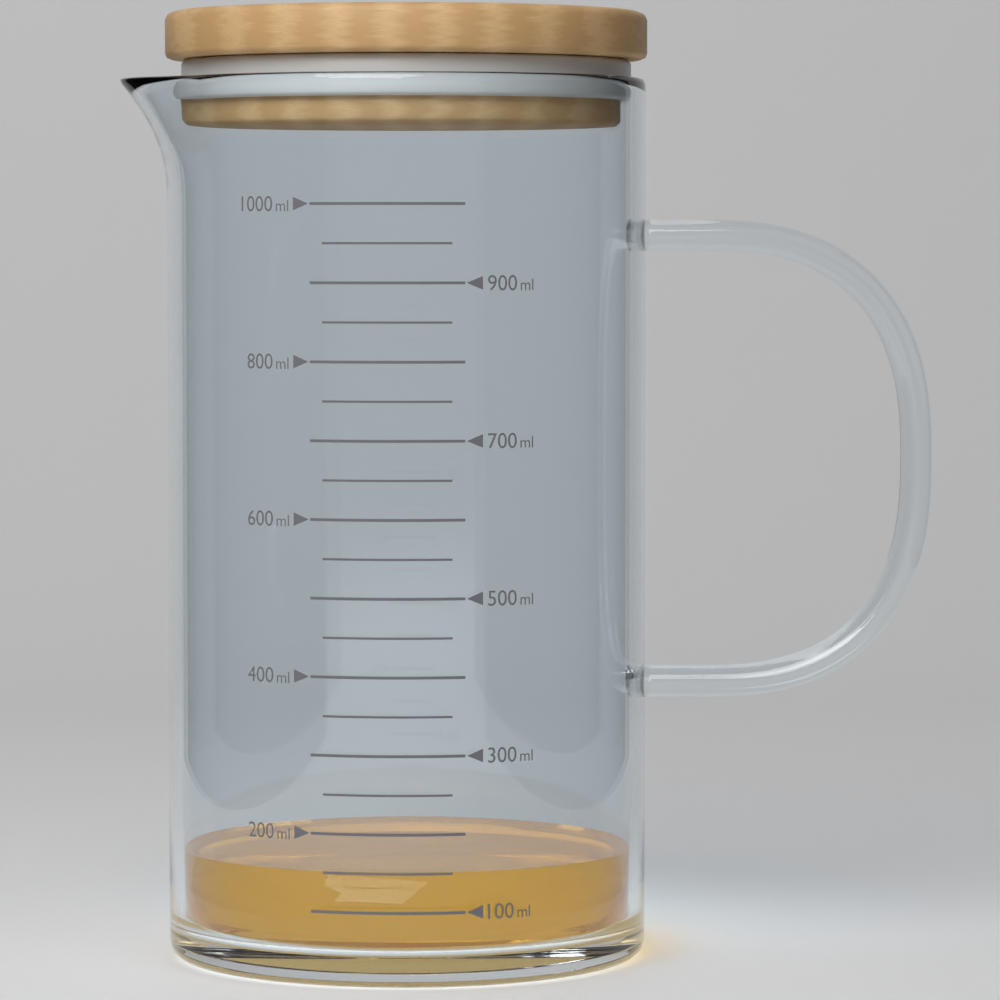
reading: 150 ml
